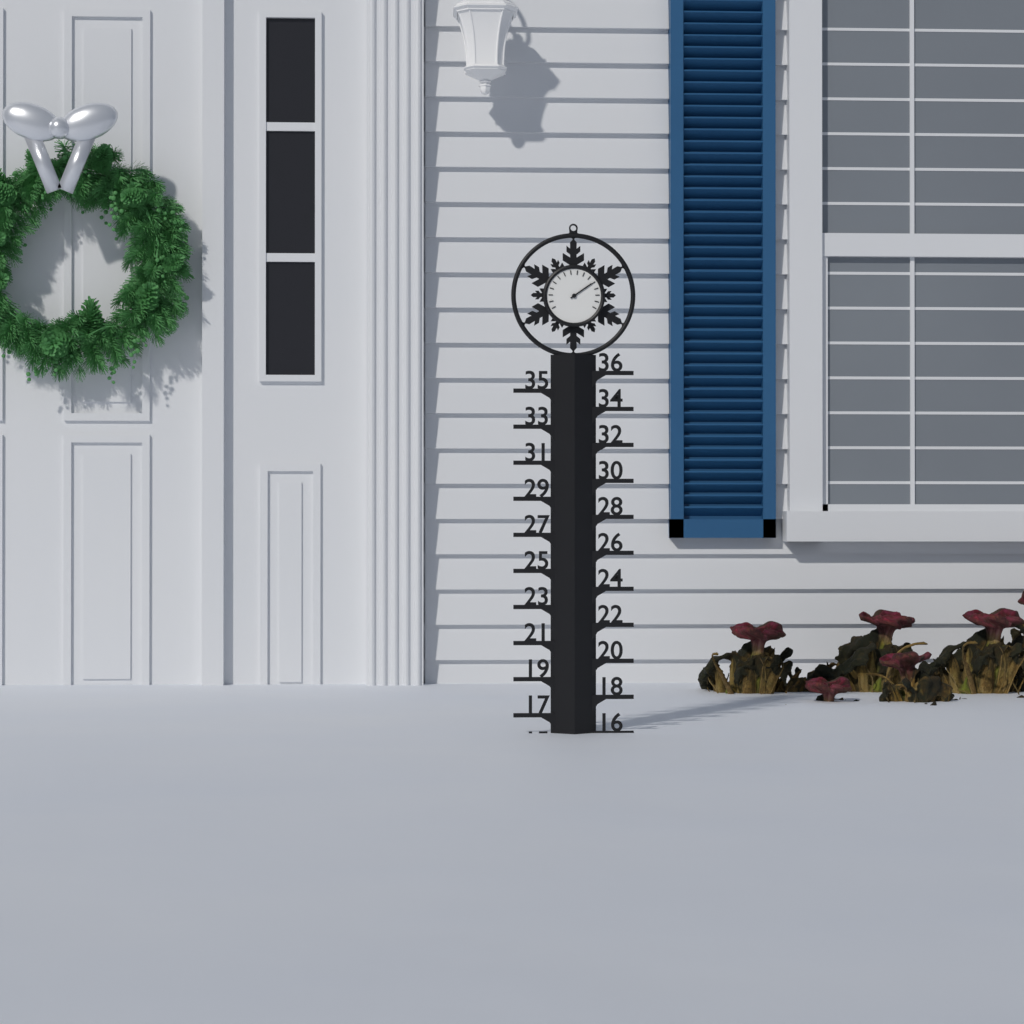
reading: 16 (no unit)
